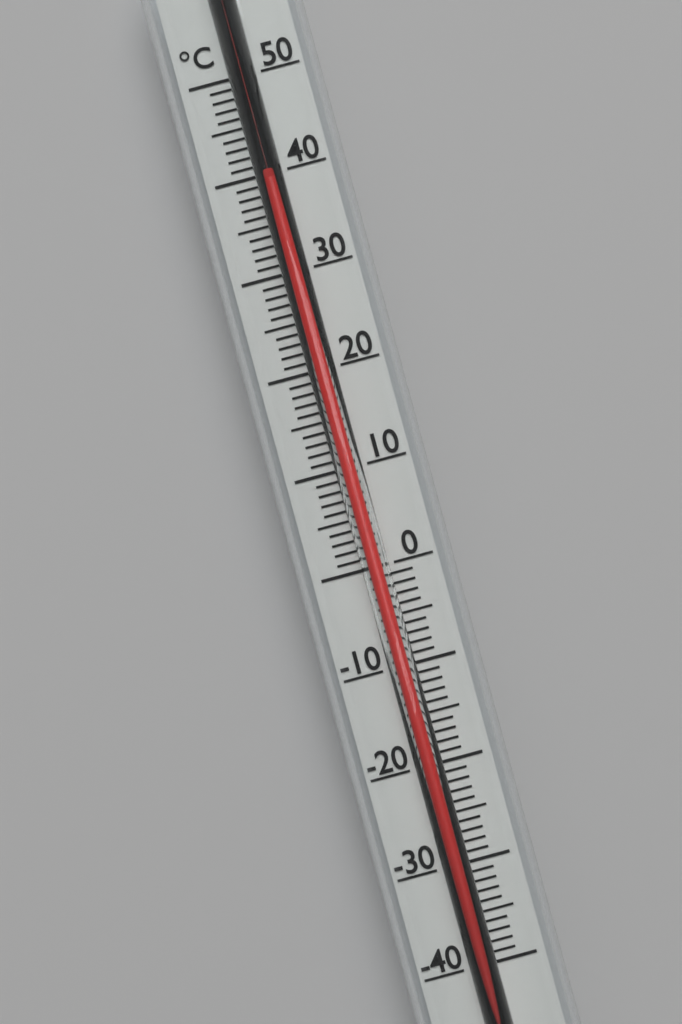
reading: 39 °C
